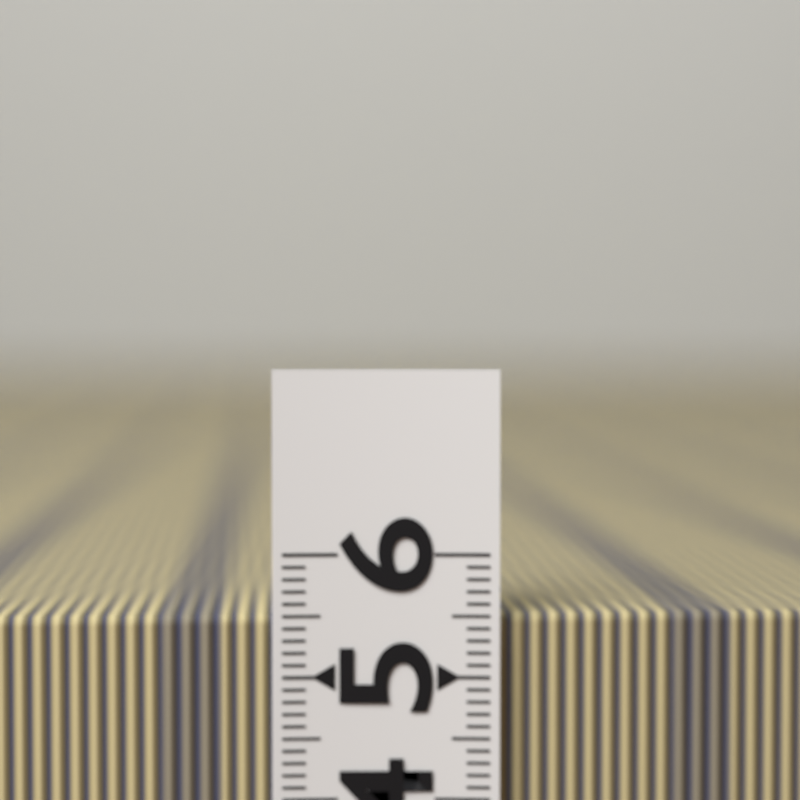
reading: 5.5 (no unit)
